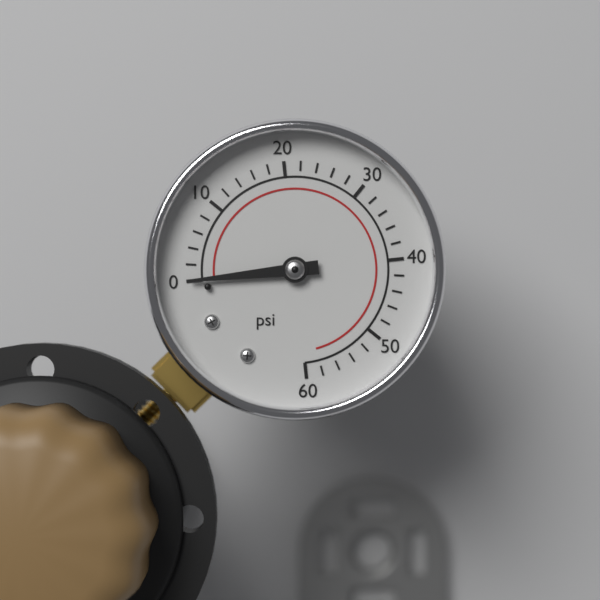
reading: 0 psi
